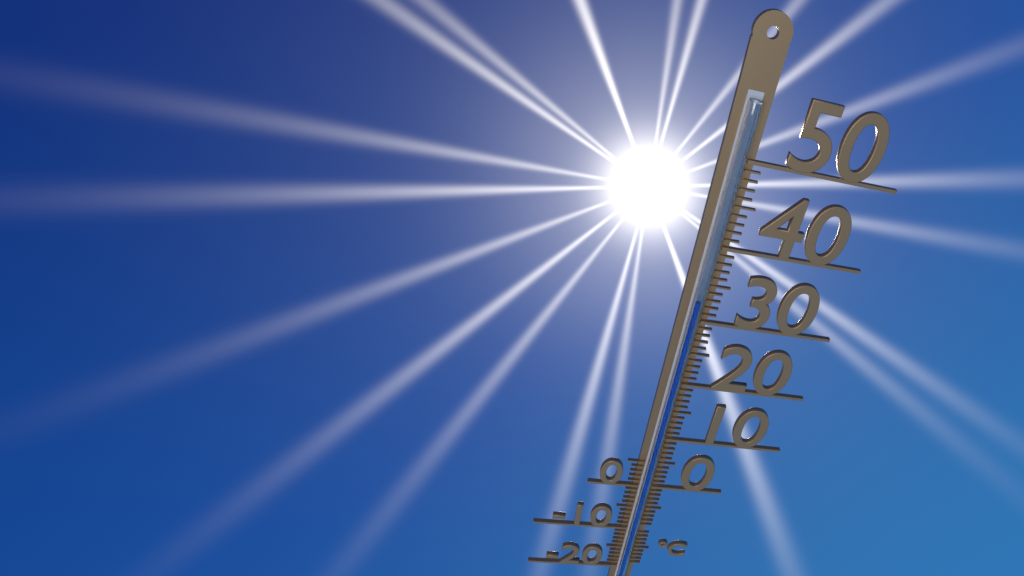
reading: 33 °C
